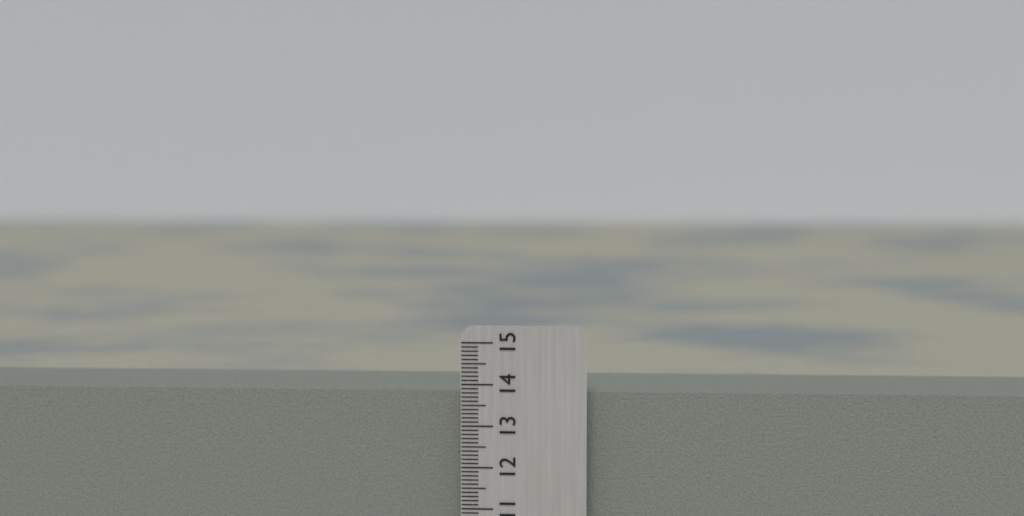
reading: 13.8 cm
